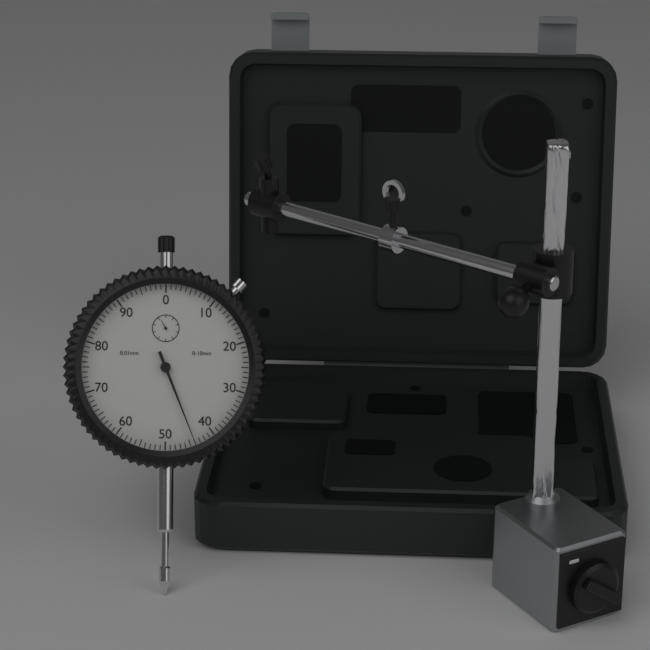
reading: 0.44 mm
